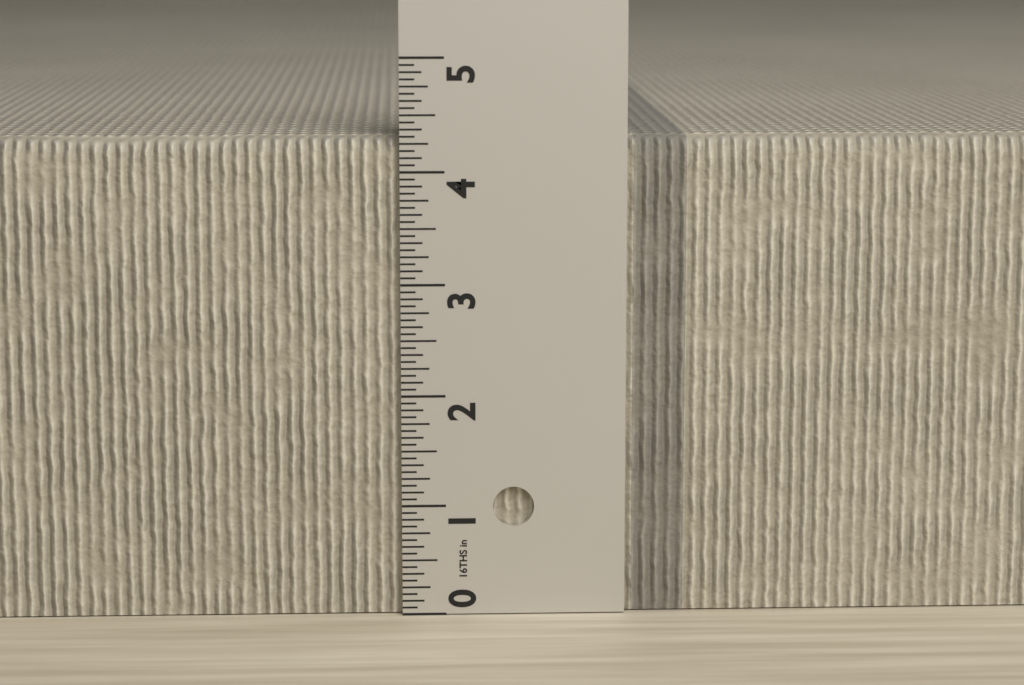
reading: 4.3125 in
